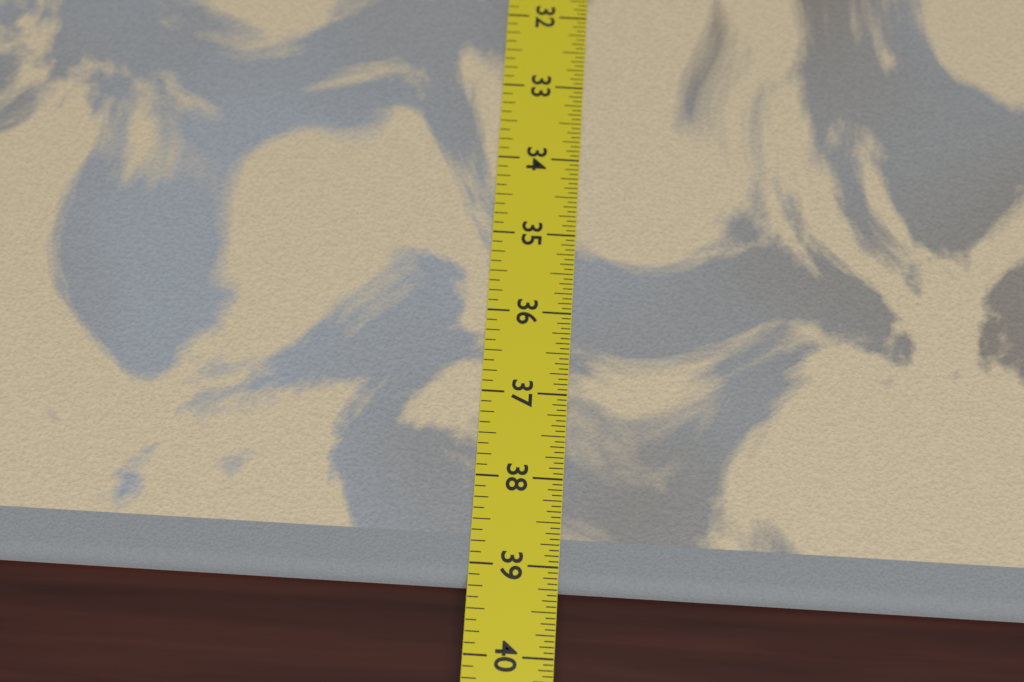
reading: 39.2500 in
